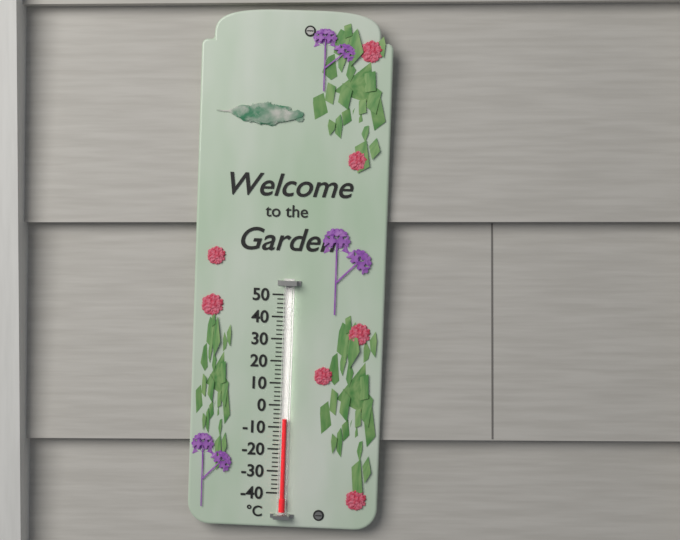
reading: -6 °C
